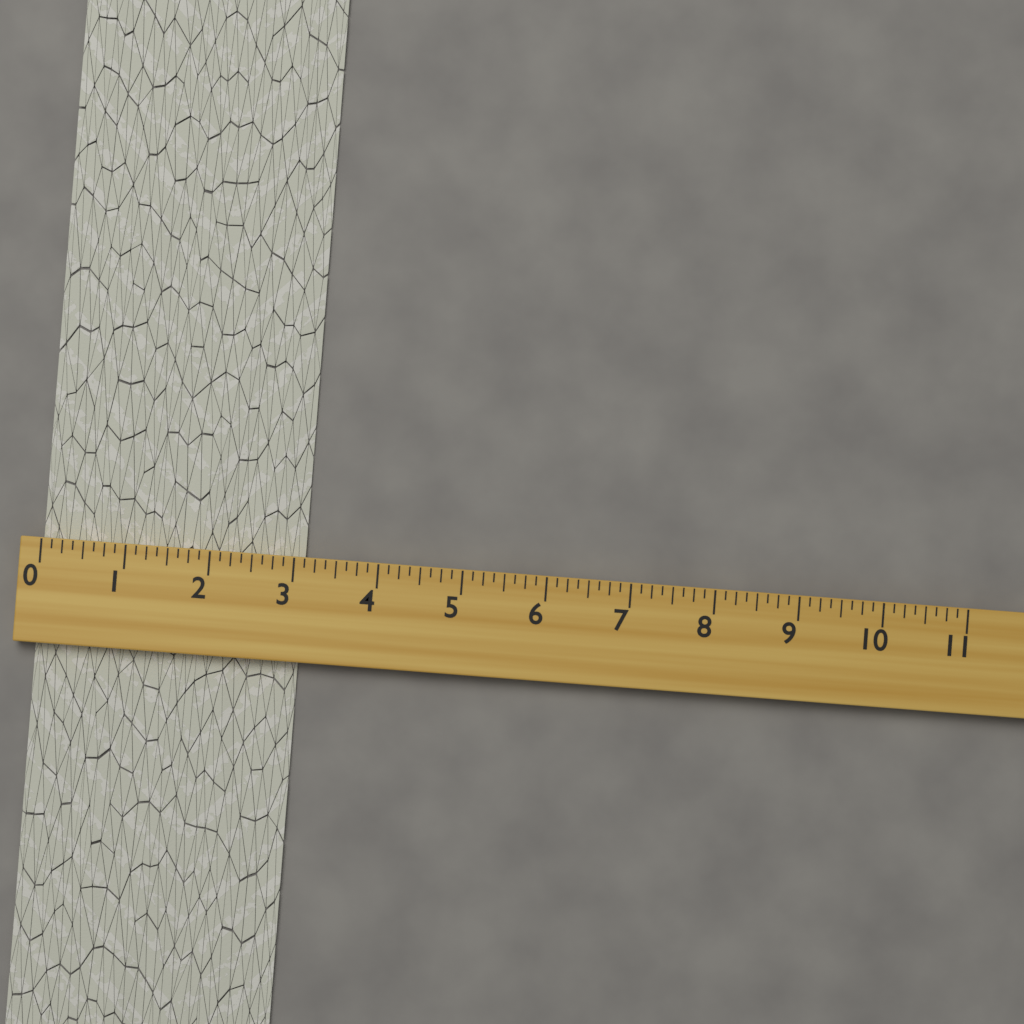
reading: 3.125 (no unit)
